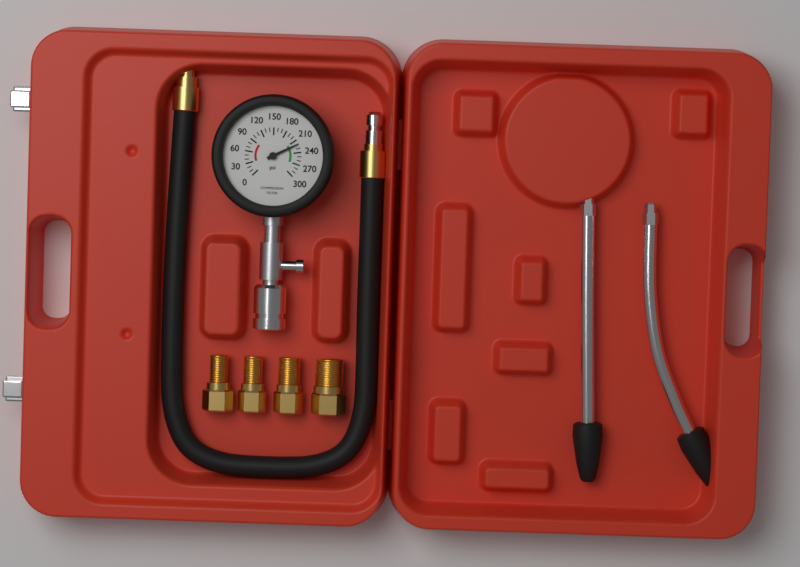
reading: 220 psi
